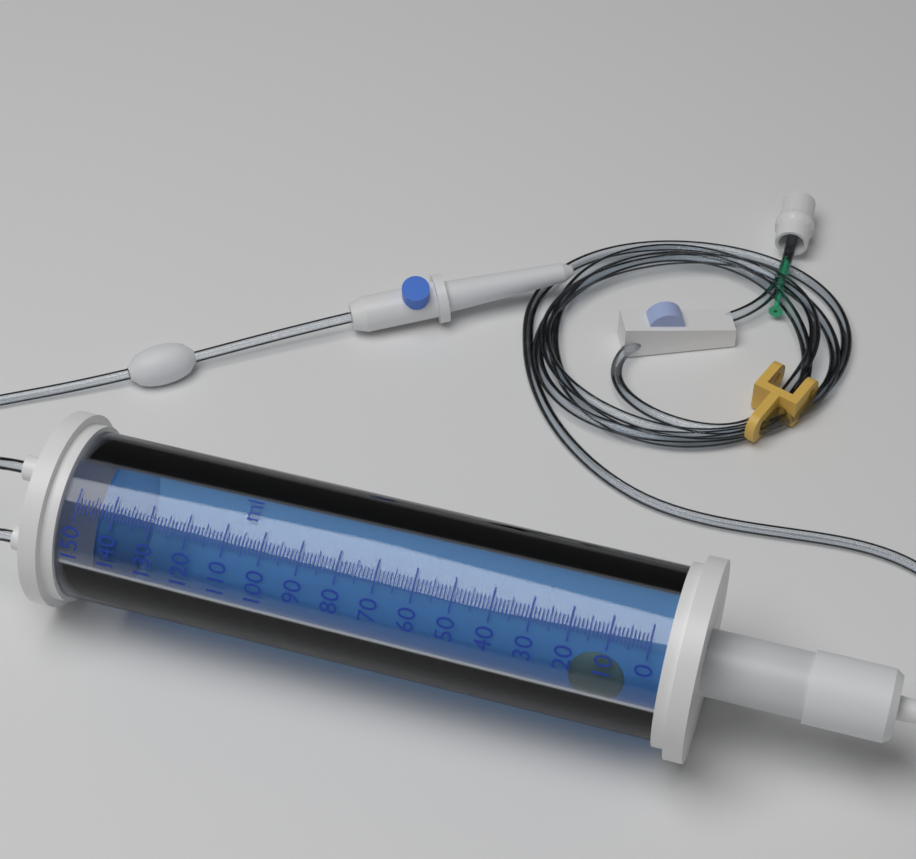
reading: 144 ml
